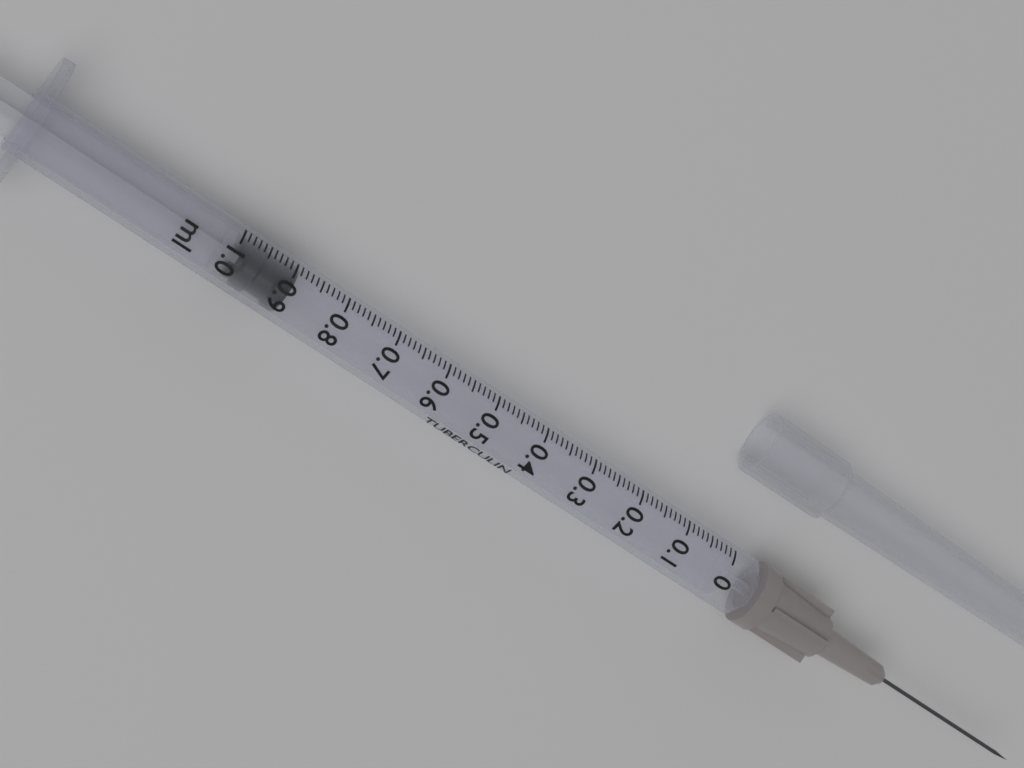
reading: 0.89 ml
